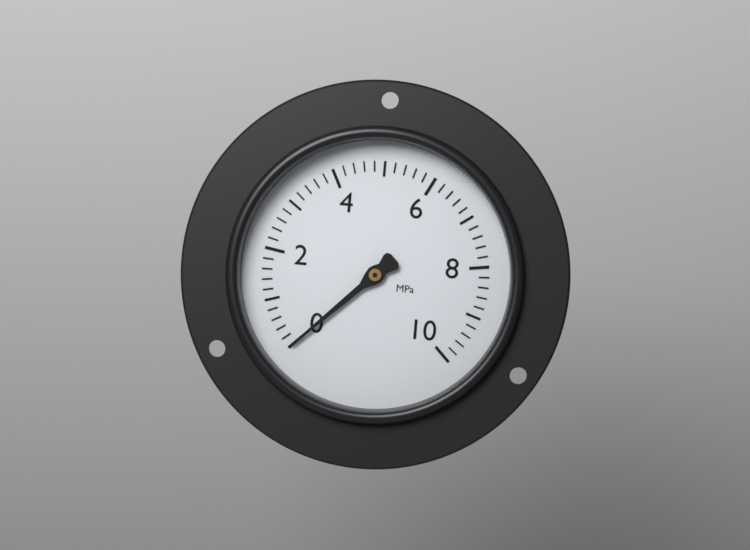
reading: 0.0 MPa
